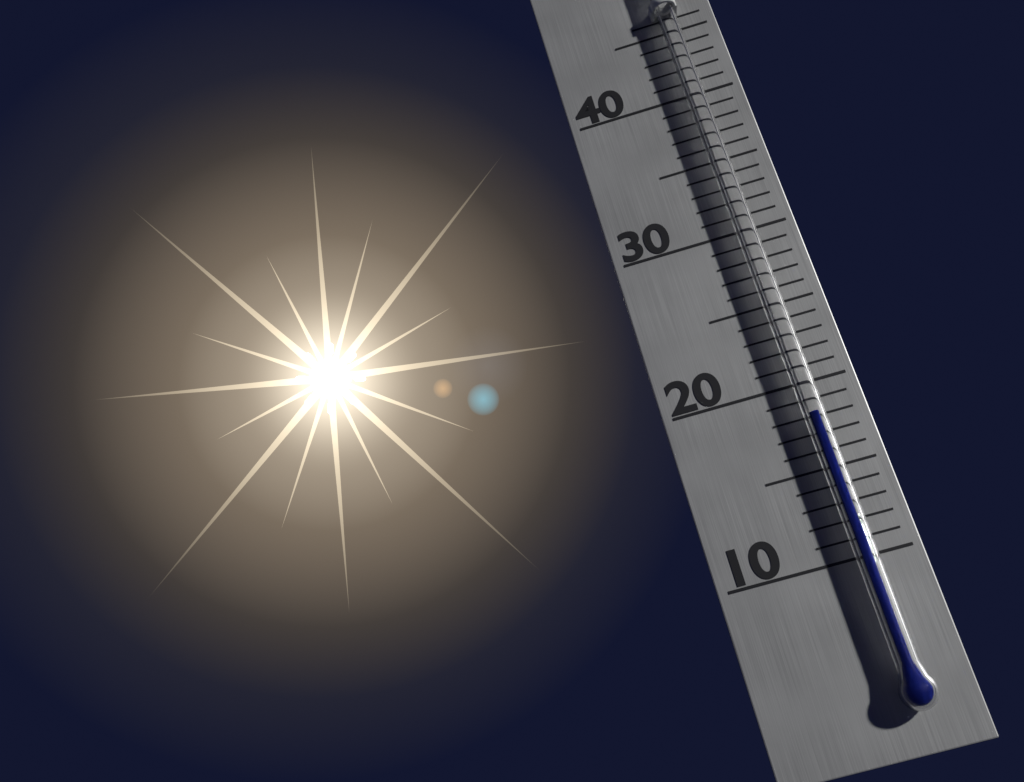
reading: 18 °C
